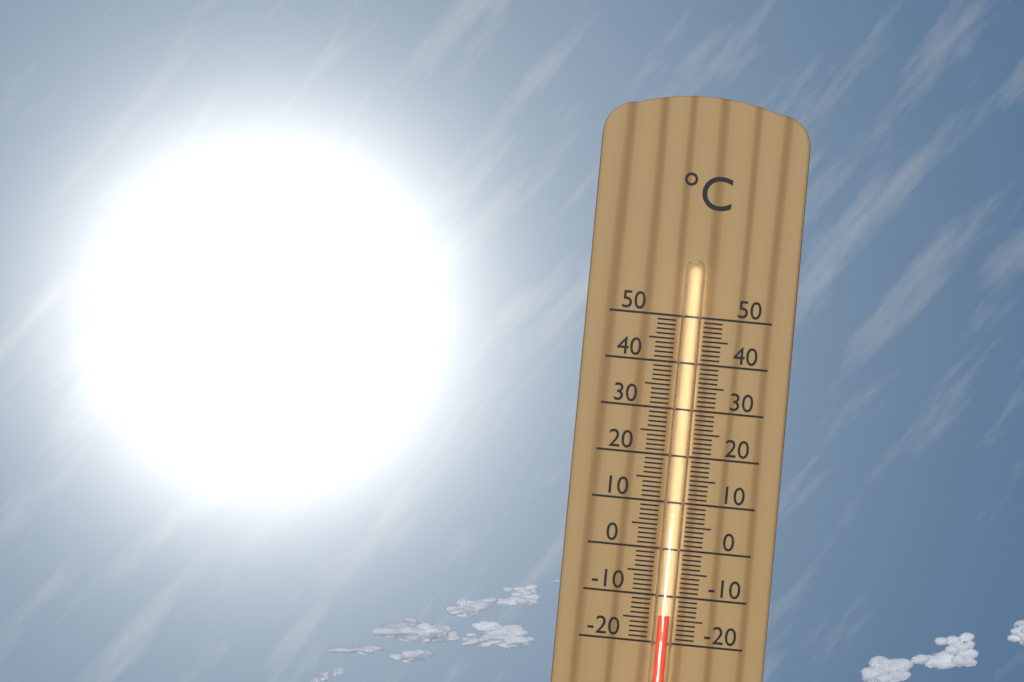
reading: -14 °C
